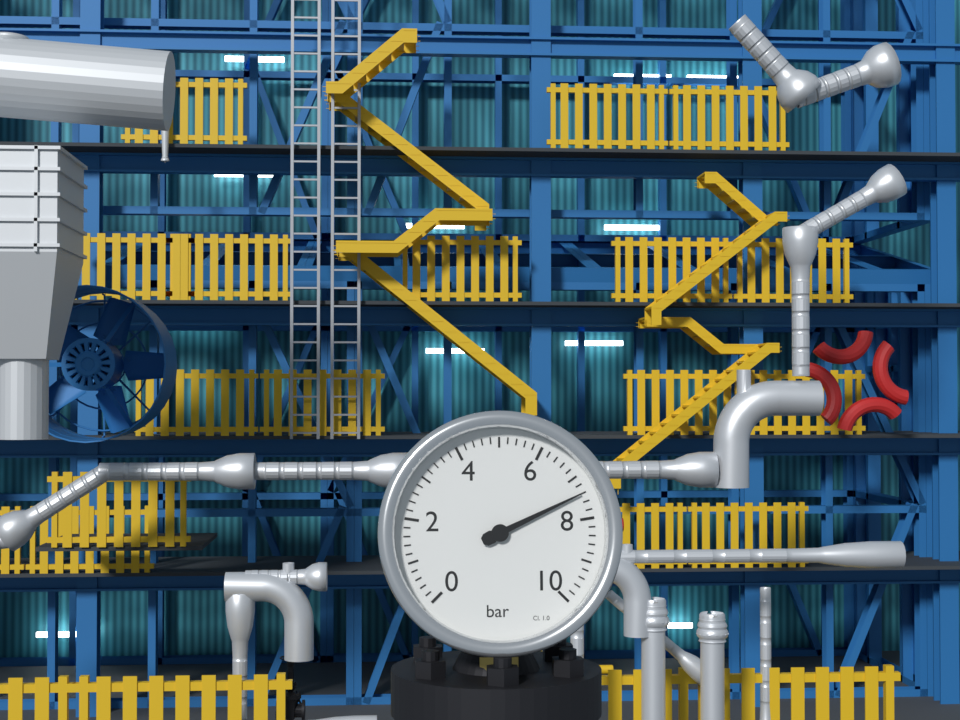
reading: 7.4 bar
